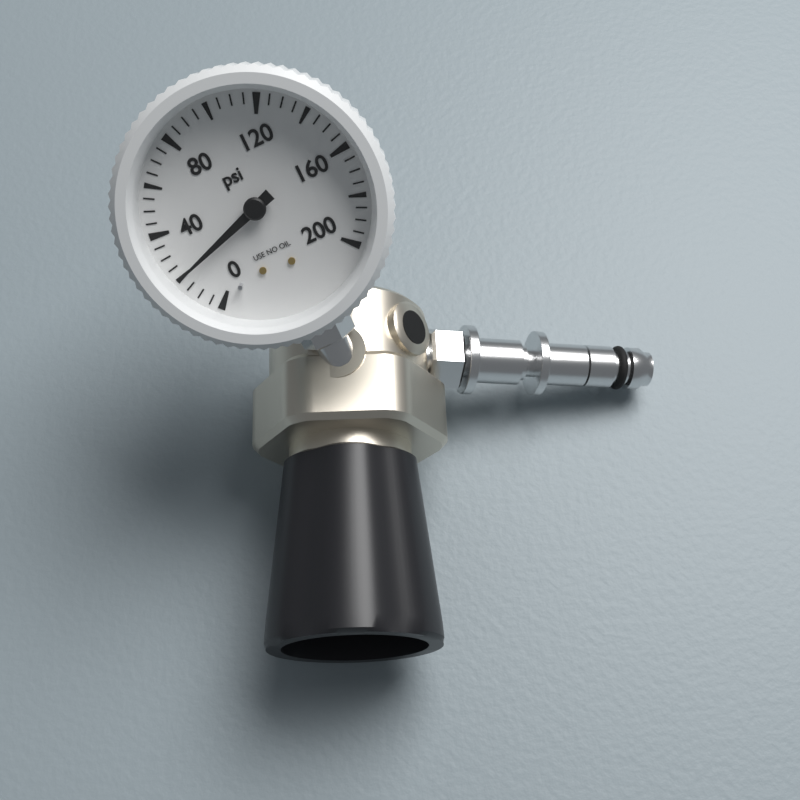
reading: 20 psi
